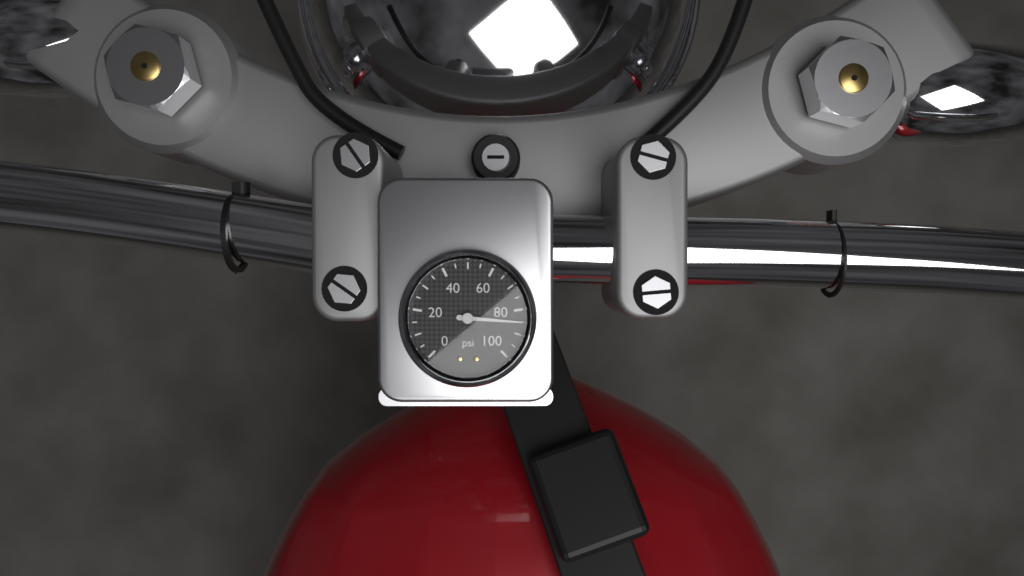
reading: 85 psi
